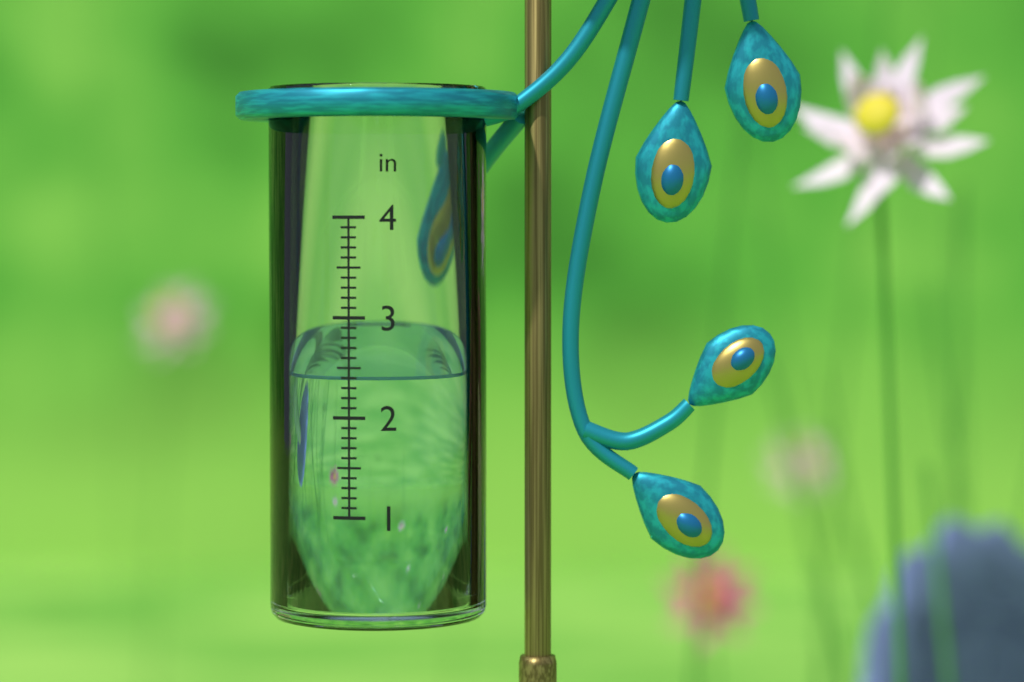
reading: 2.4 in
